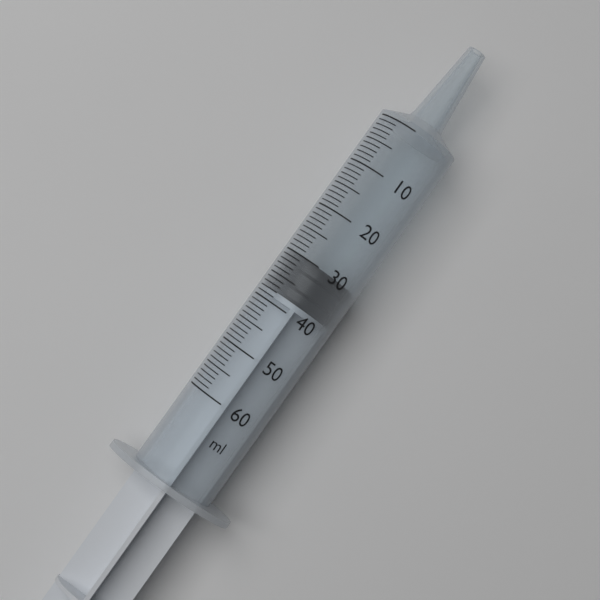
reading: 30 ml
